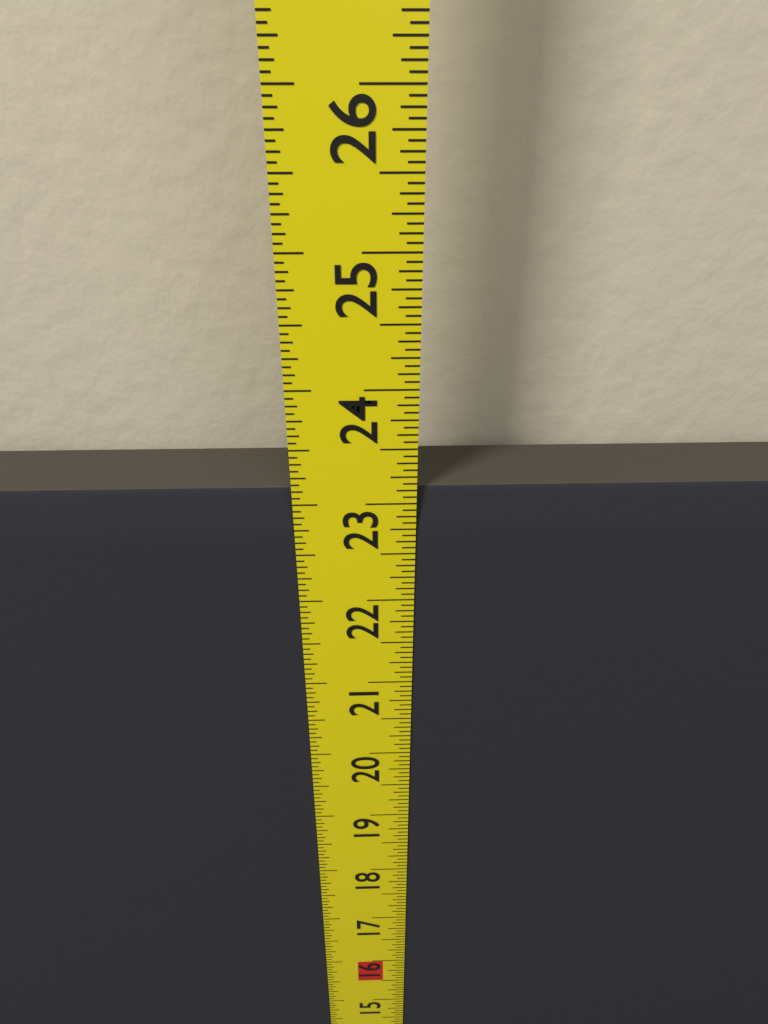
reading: 23.1250 in
